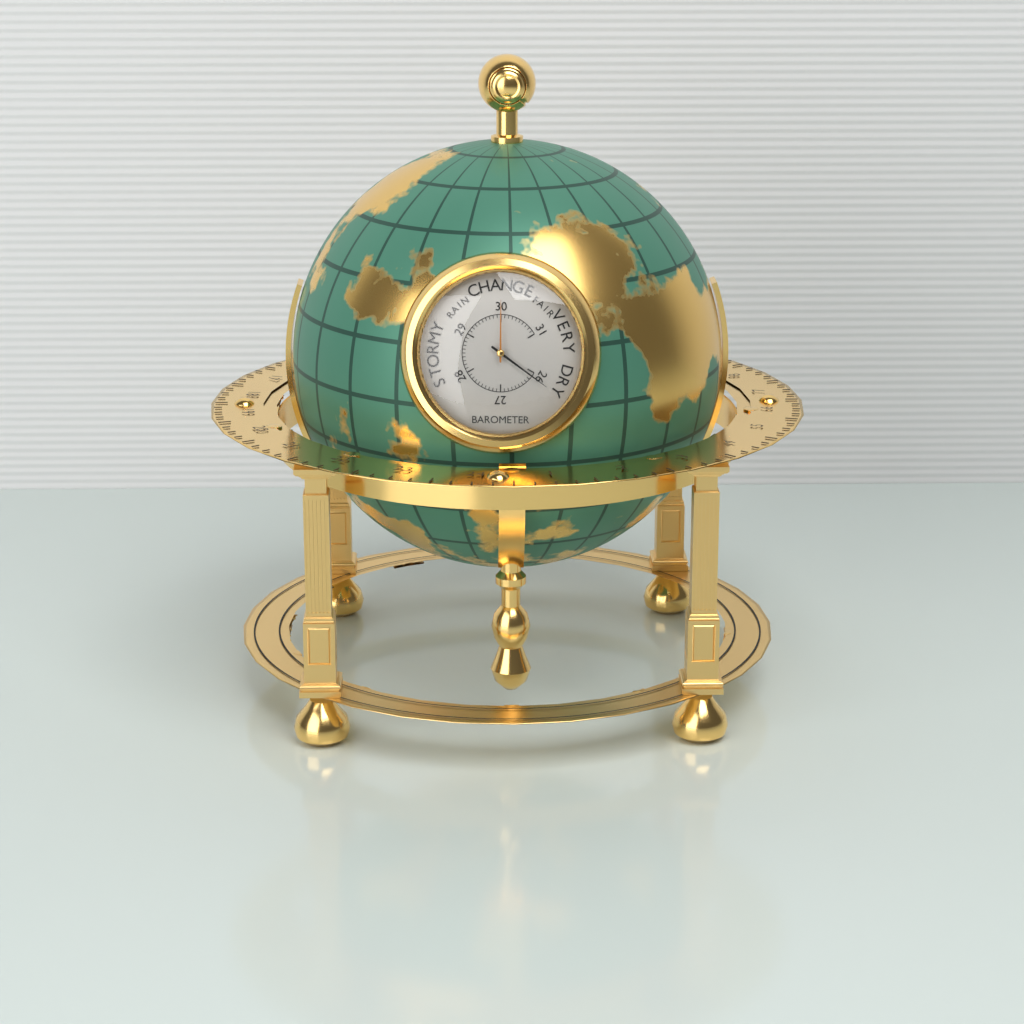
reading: 26.1 inHg
